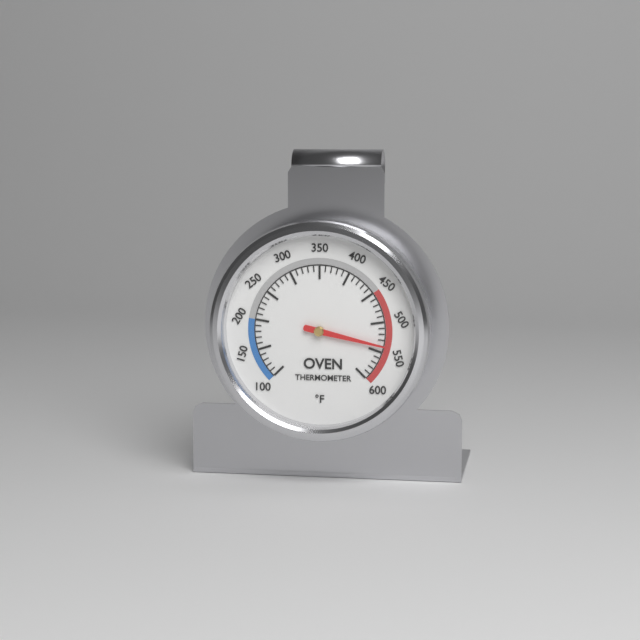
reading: 540 °F
